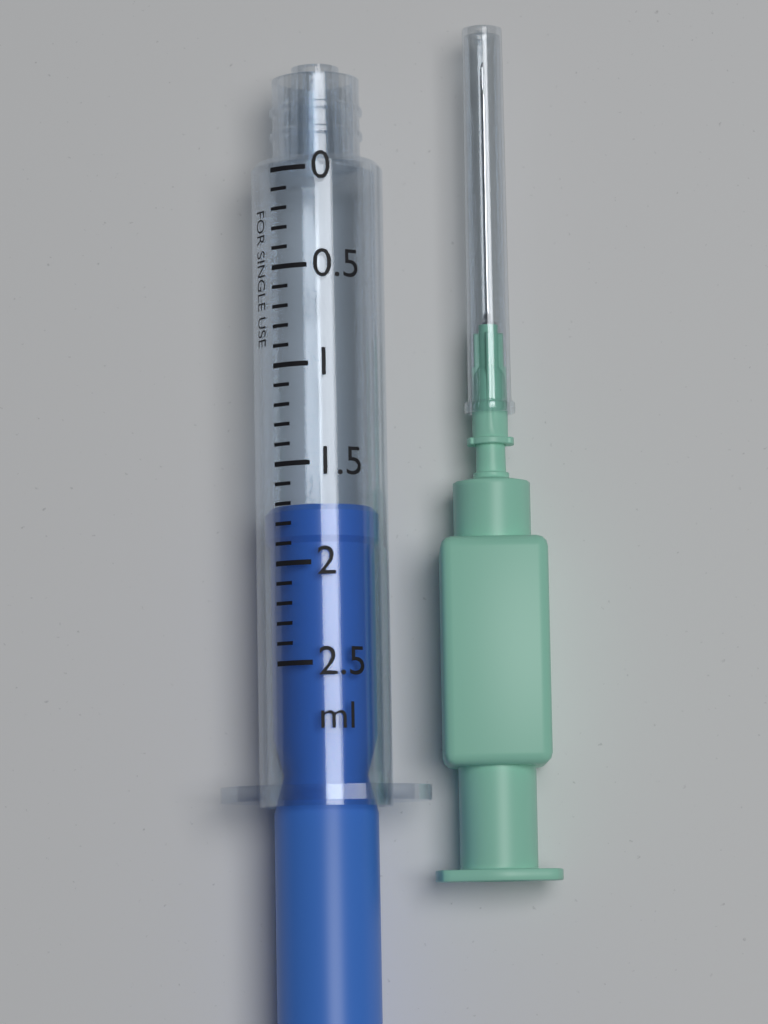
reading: 1.7 ml
